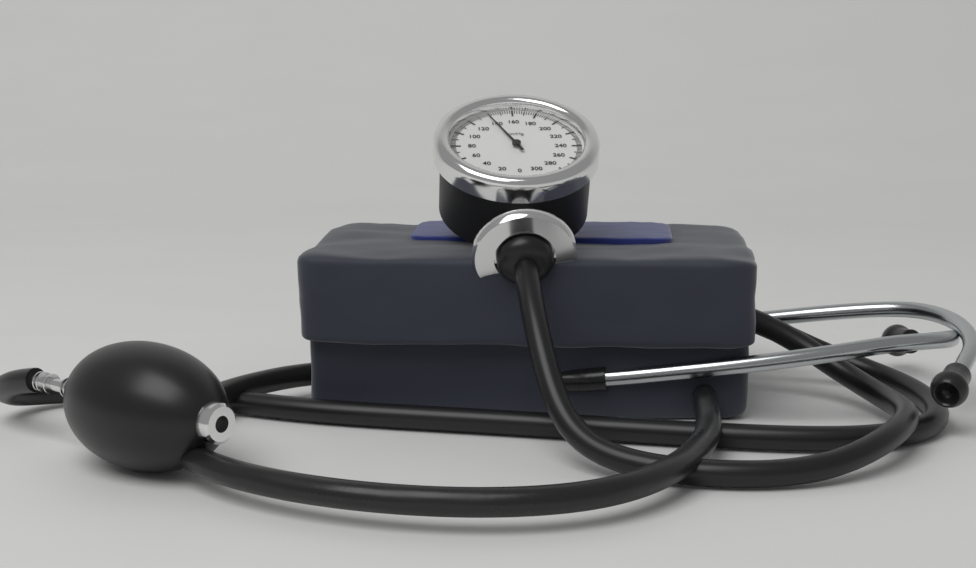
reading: 138 mmHg
